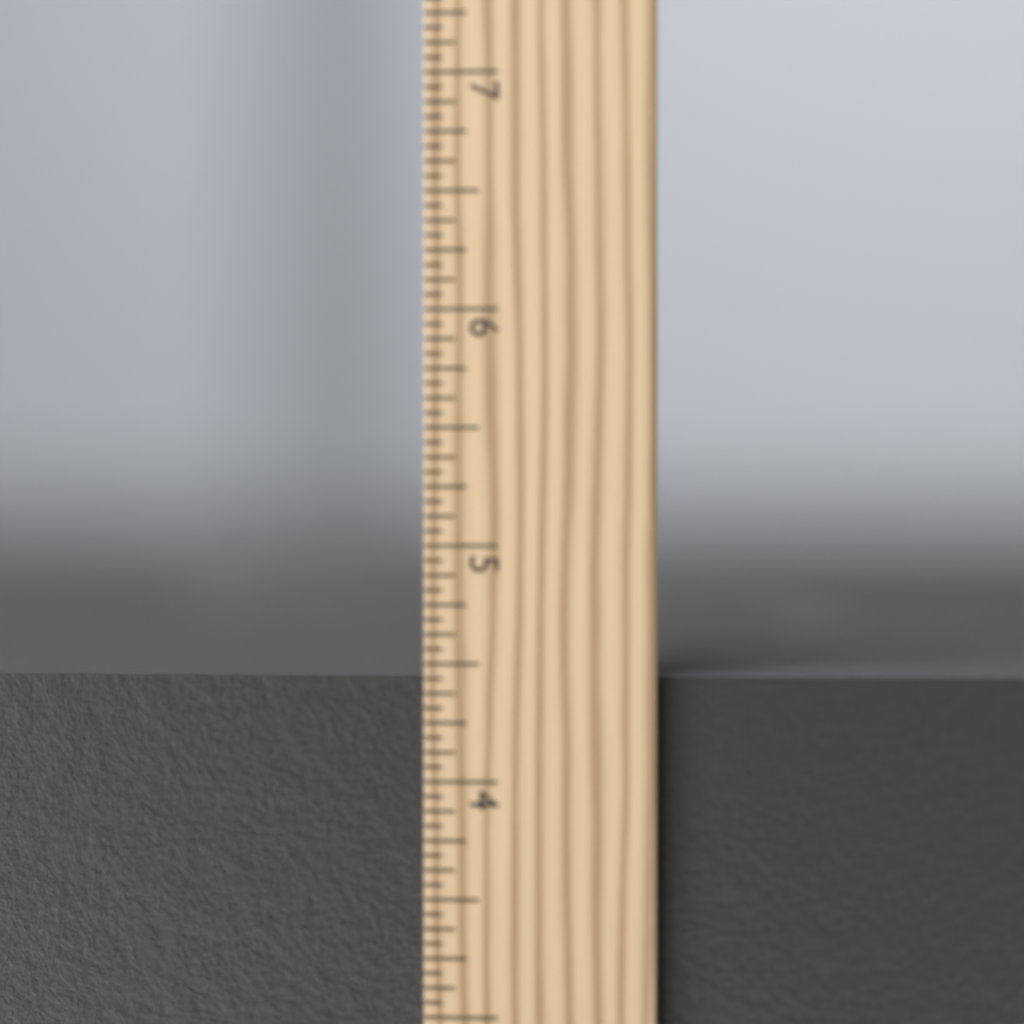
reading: 4.4375 in
